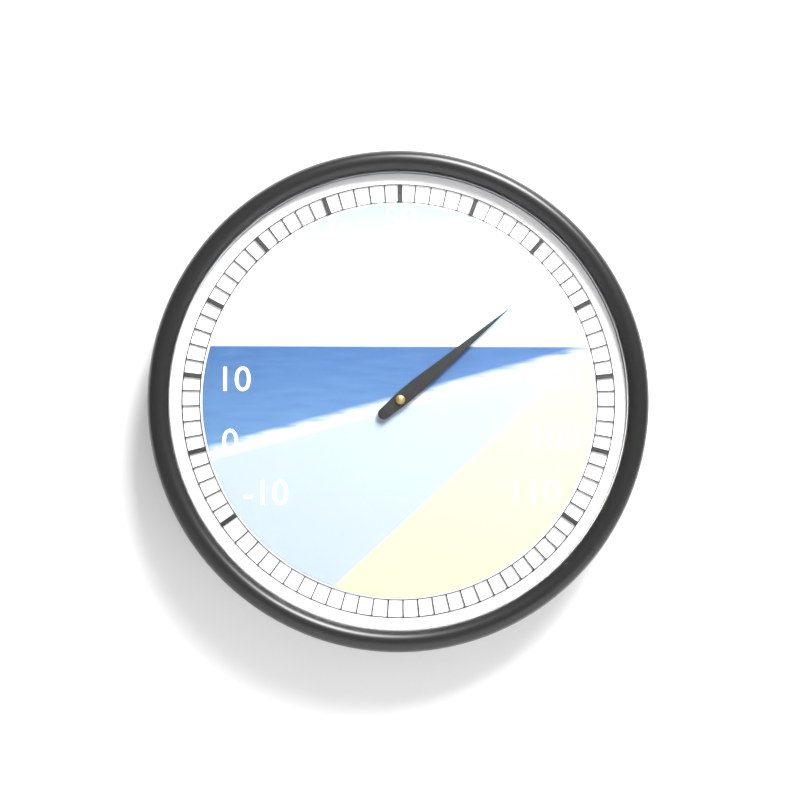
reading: 74 (no unit)
